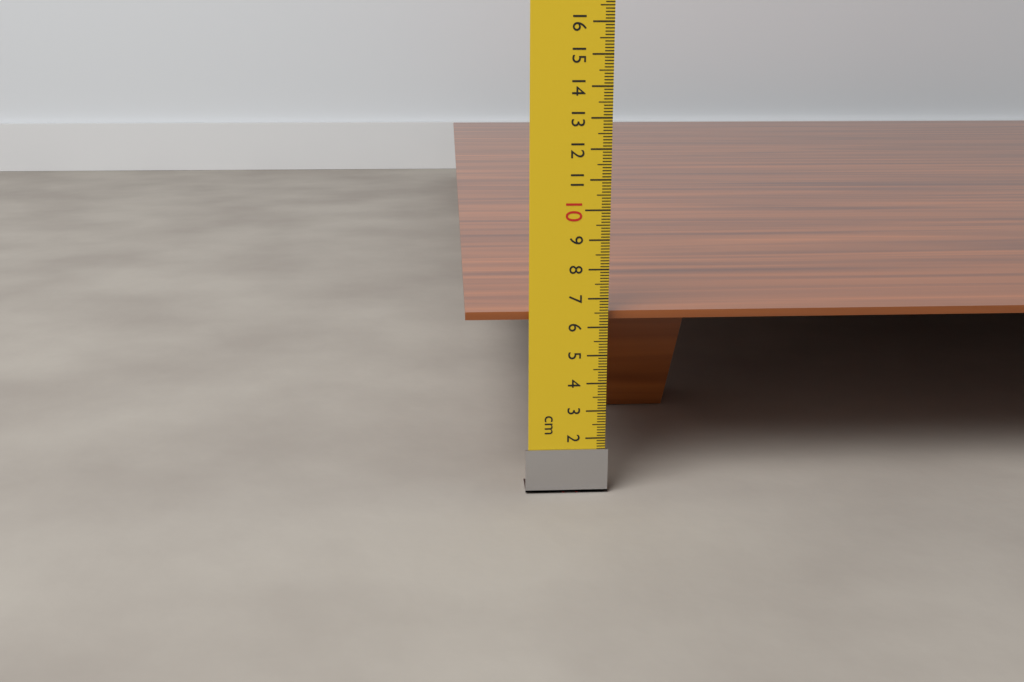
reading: 6.5 cm
